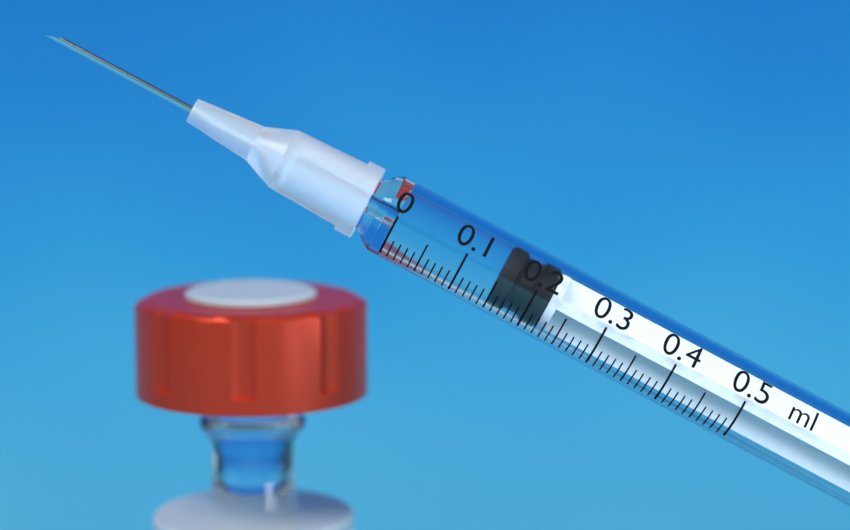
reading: 0.15 ml
